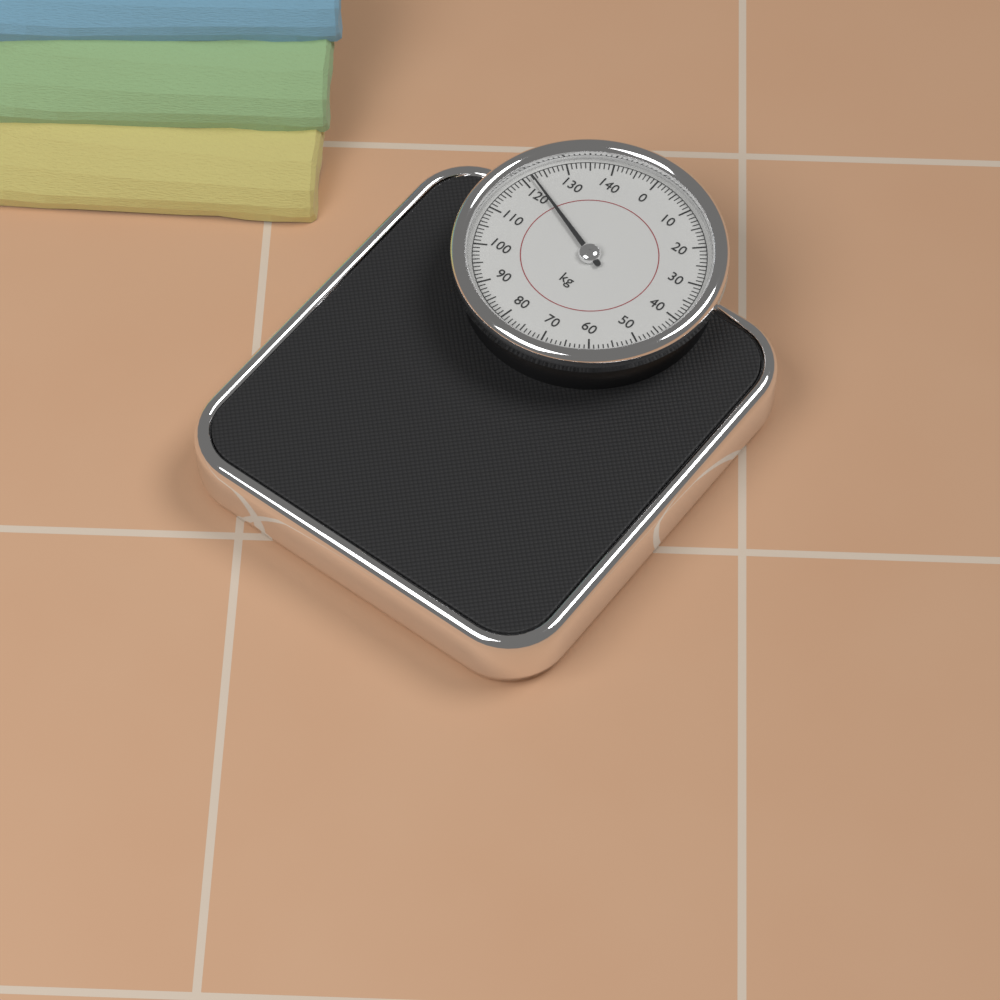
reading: 122 kg
